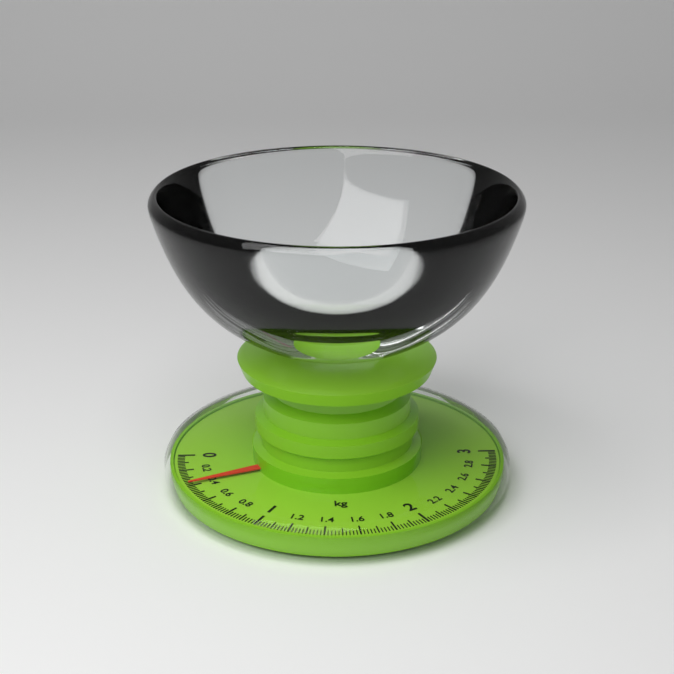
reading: 0.38 kg
